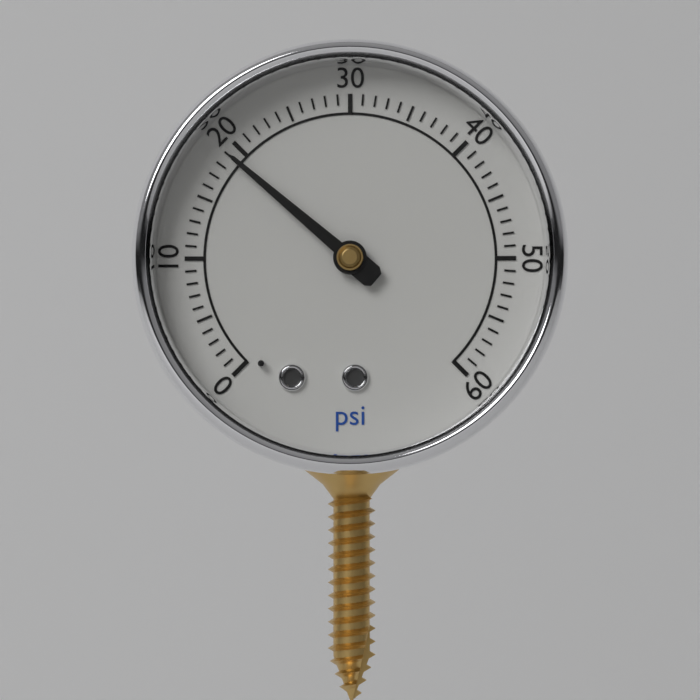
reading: 19 psi
